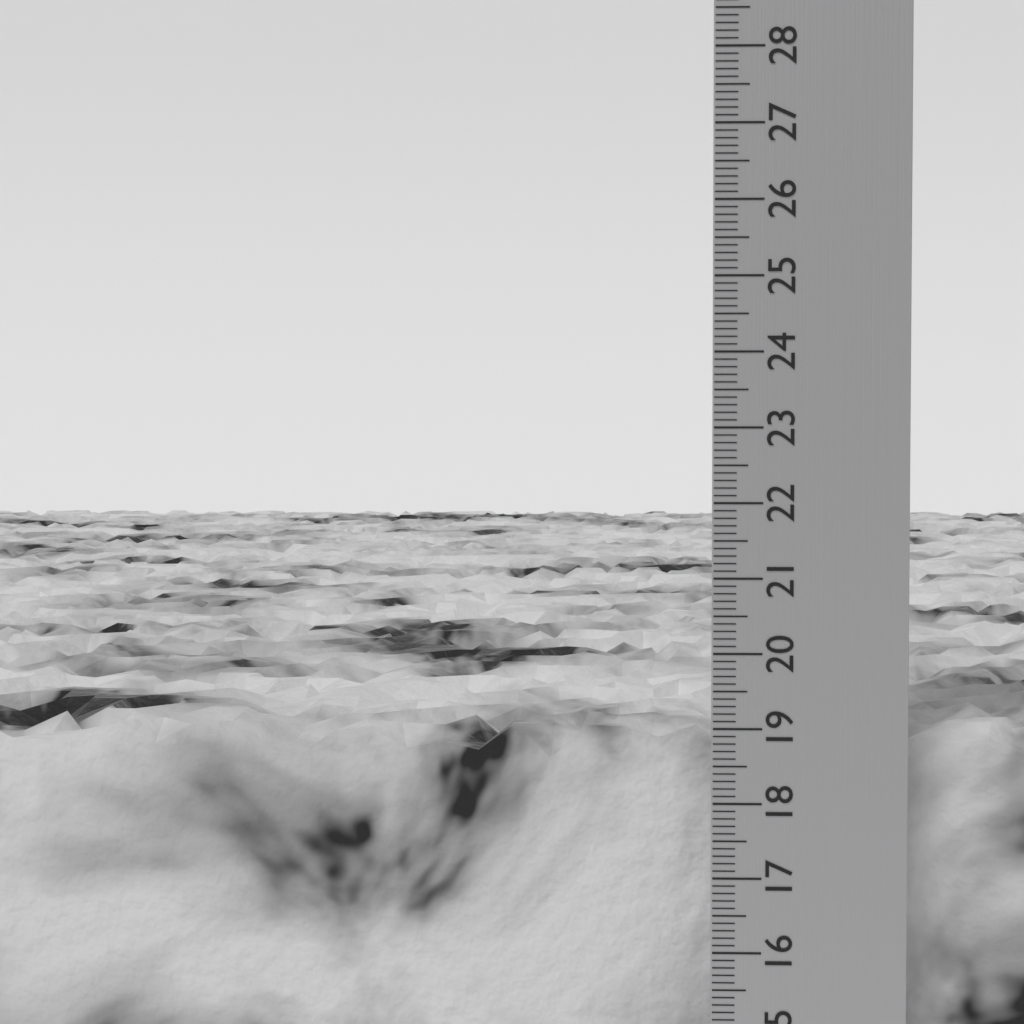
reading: 18.9 cm
